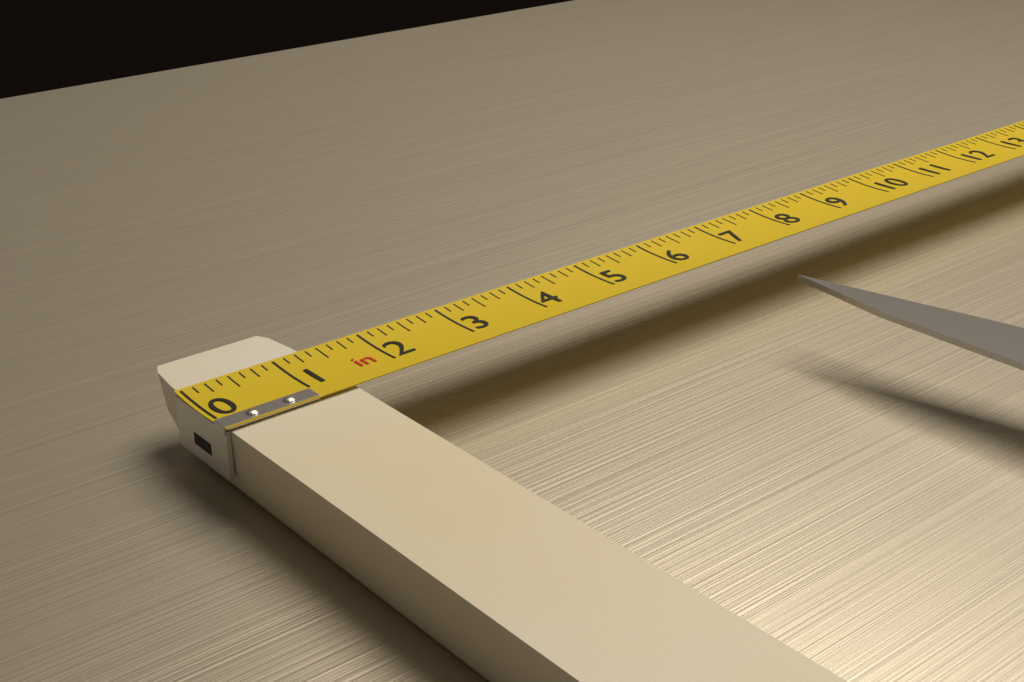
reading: 1.375 in
